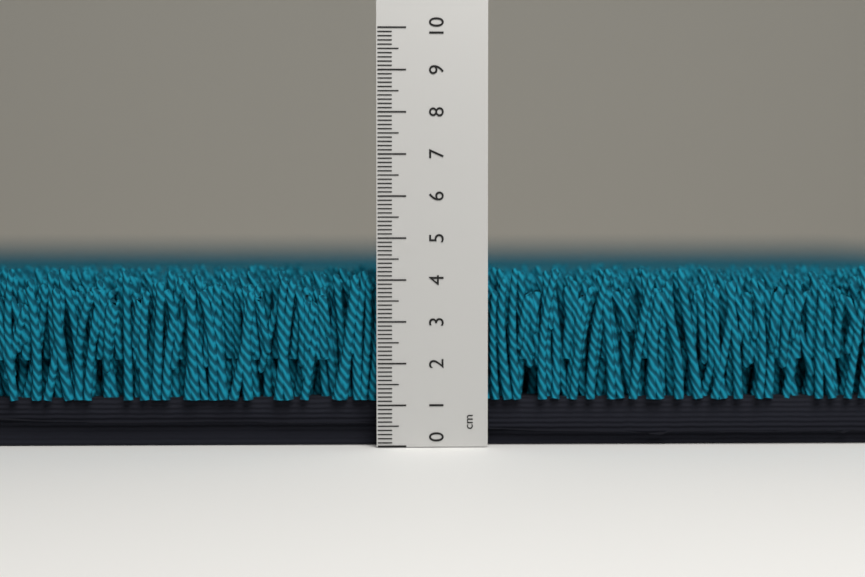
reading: 4.3 cm
